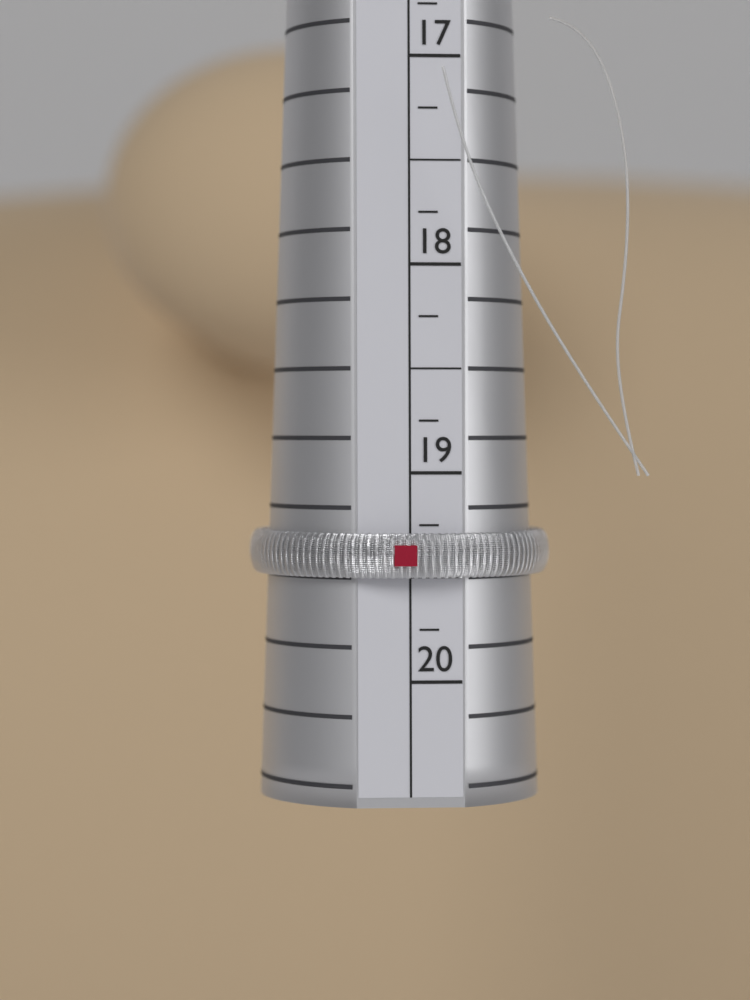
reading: 19.50 (no unit)
